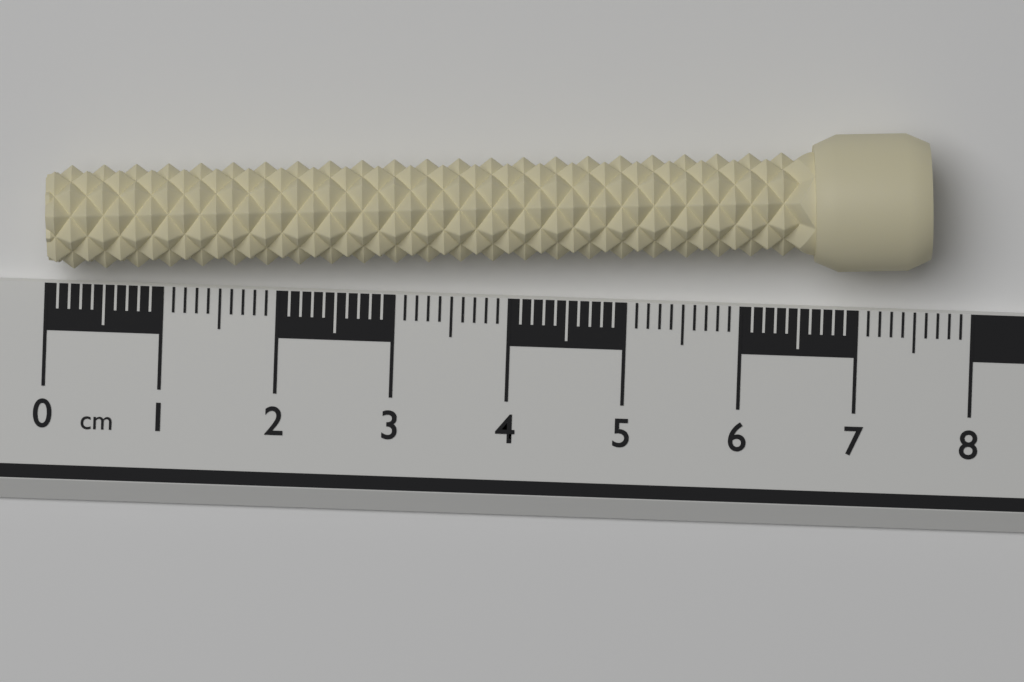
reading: 7.6 cm
